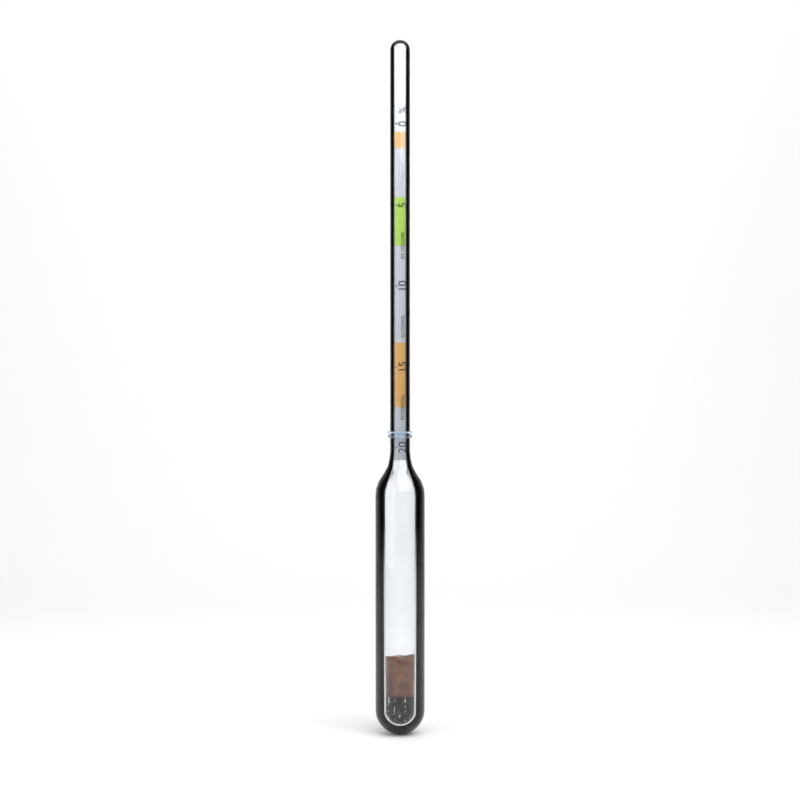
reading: 19.0 %
